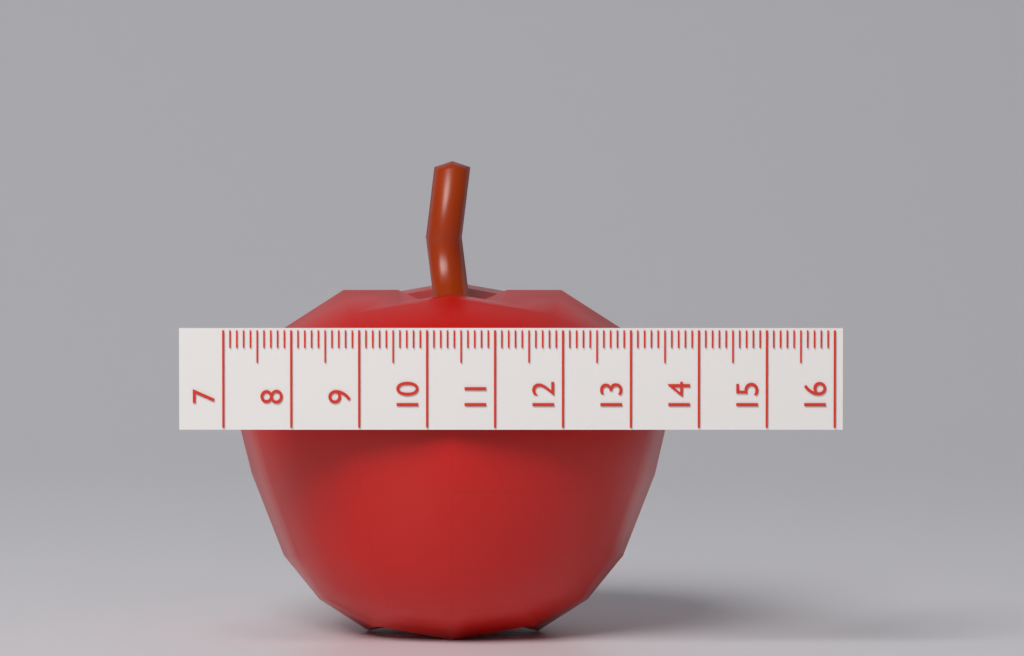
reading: 13.7 (no unit)
